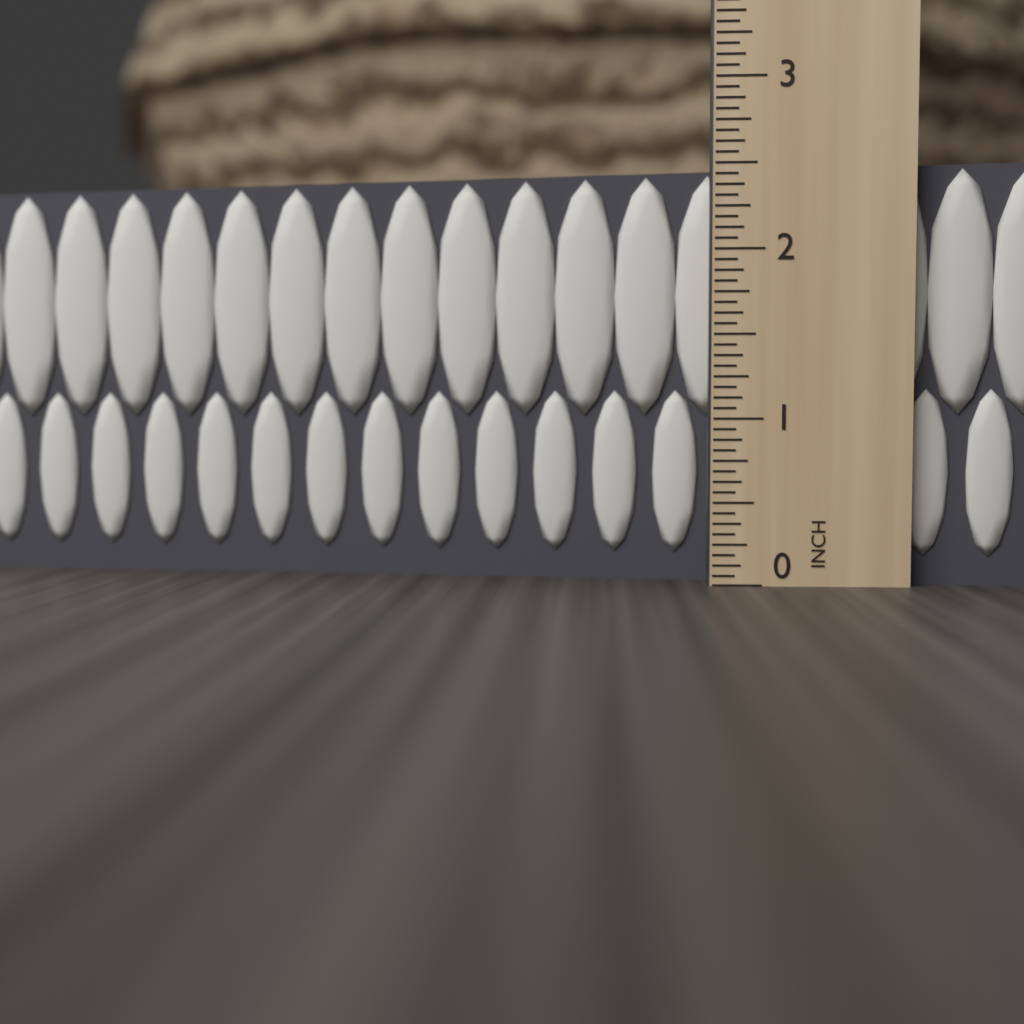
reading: 2.5000 in
